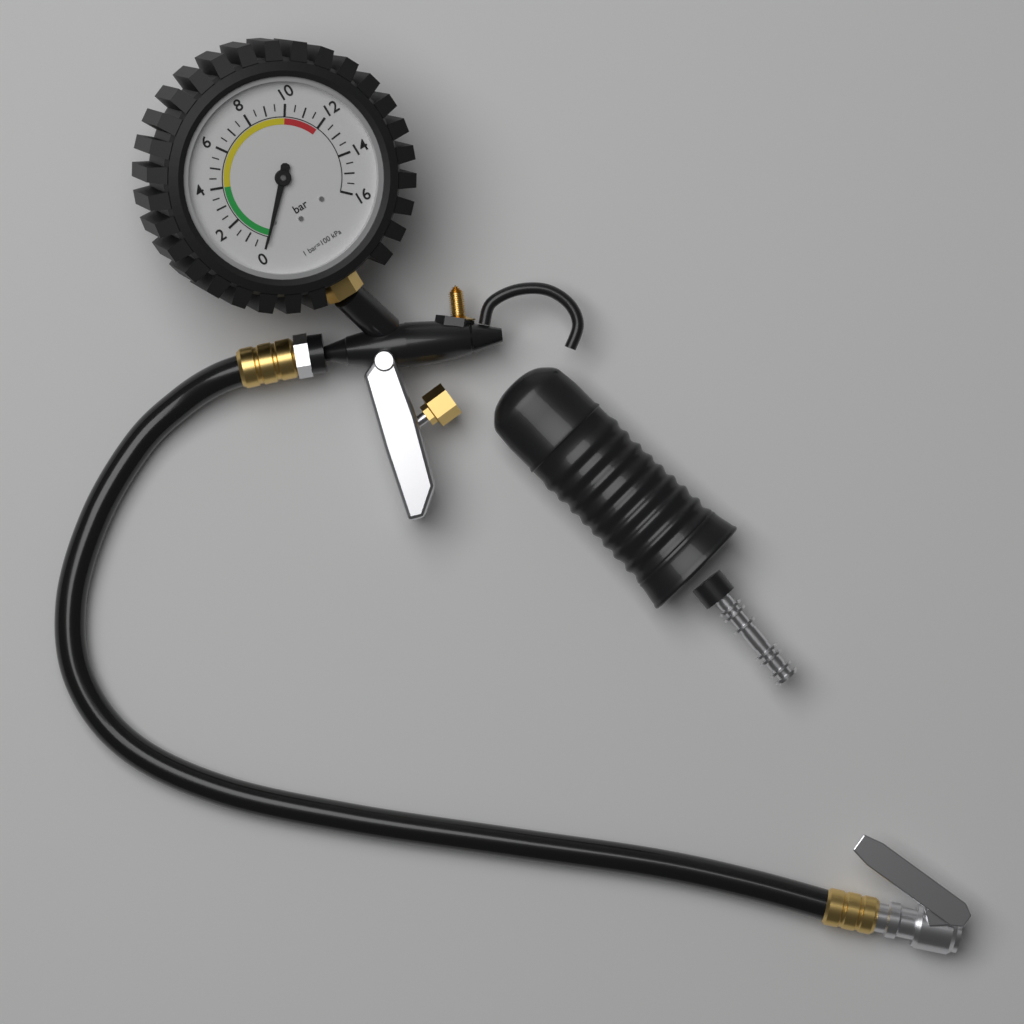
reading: 0.0 bar
